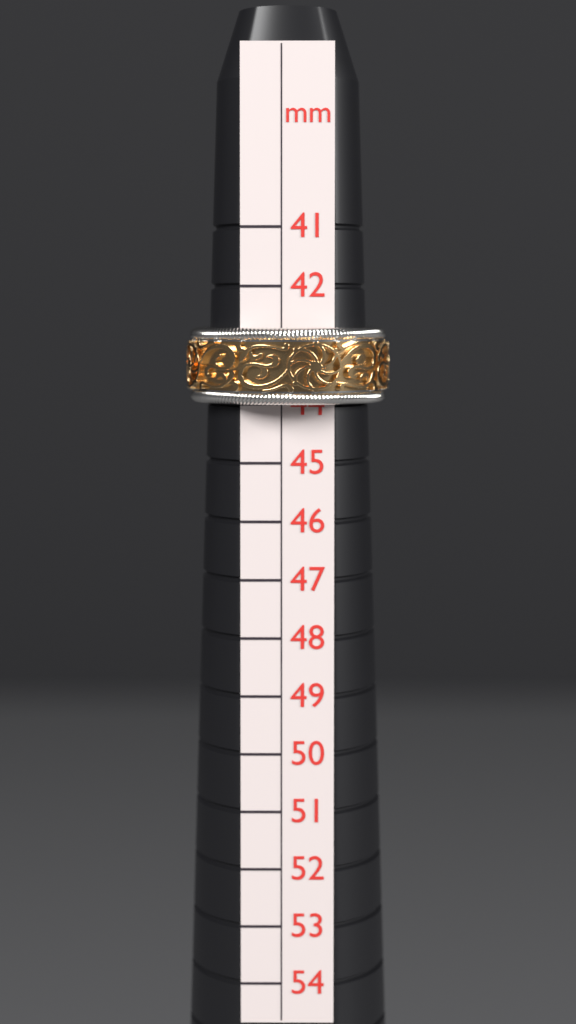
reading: 44 mm
